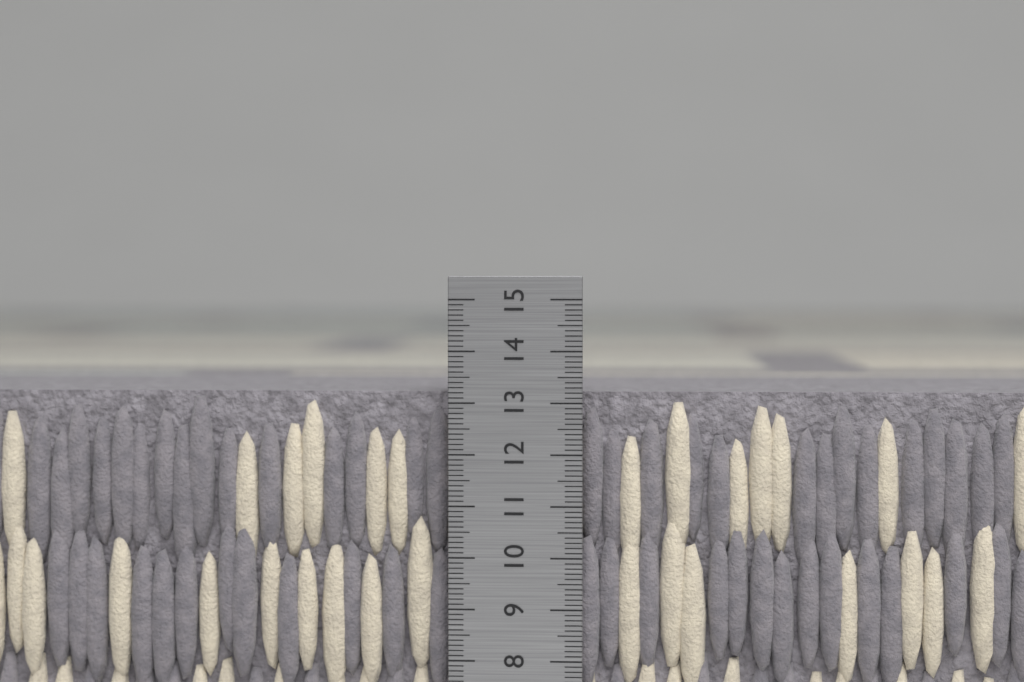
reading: 13.2 cm
